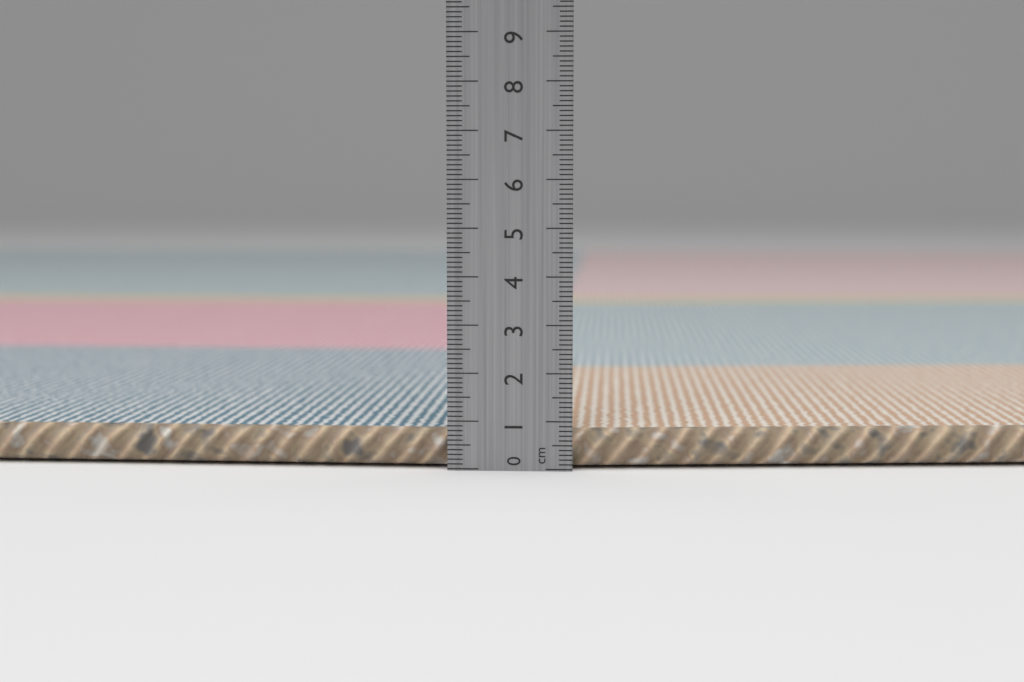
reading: 0.8 cm
